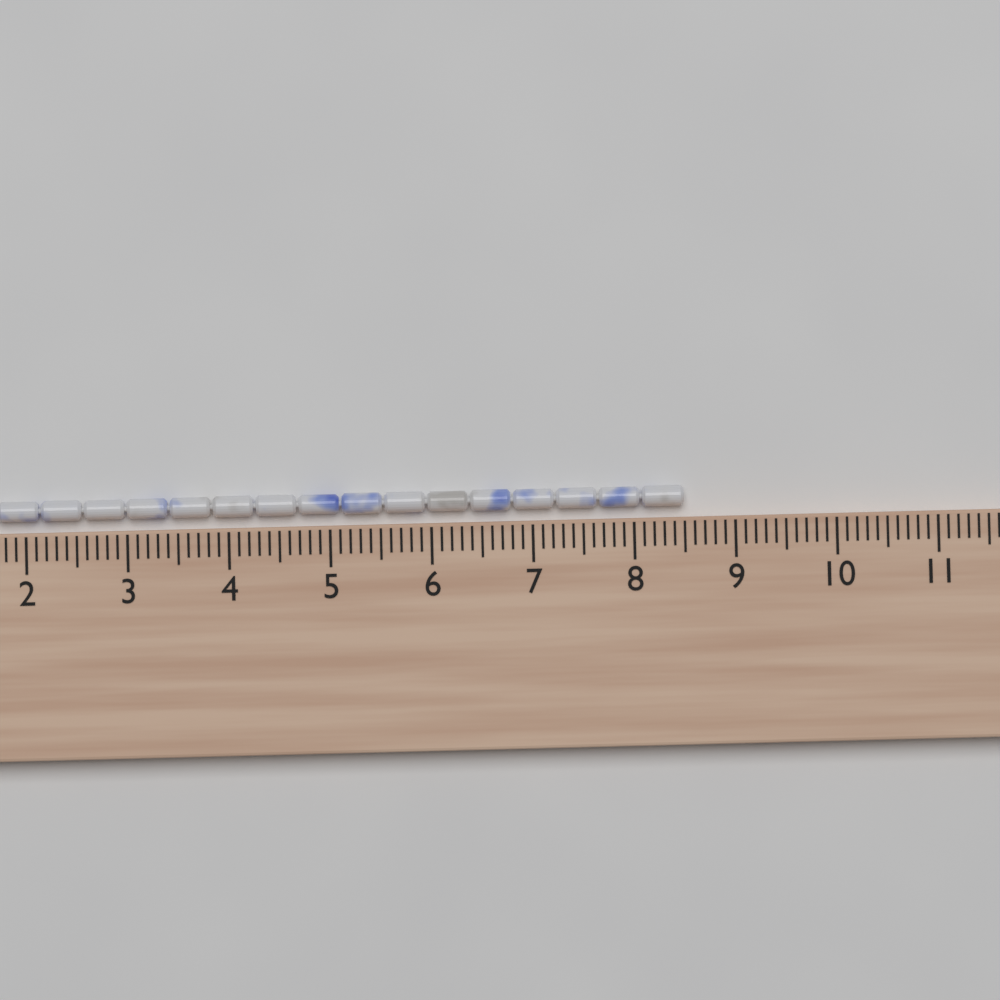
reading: 8.5 cm
